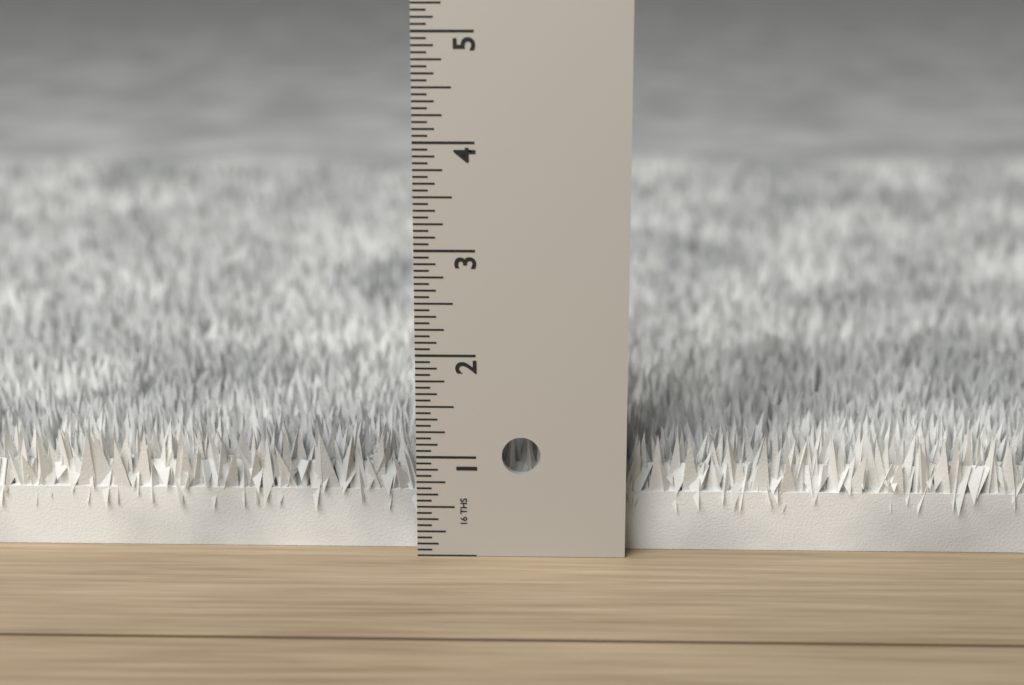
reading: 1.1875 in
